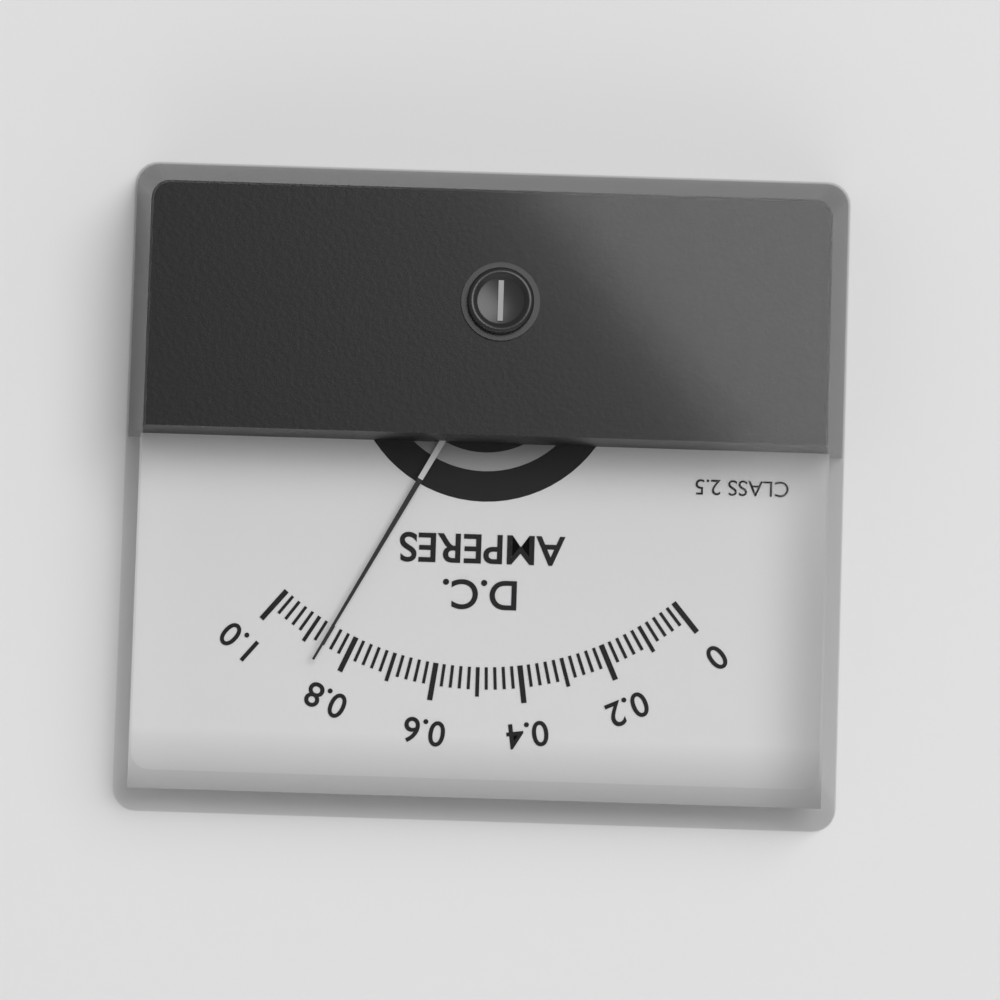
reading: 0.86 A
